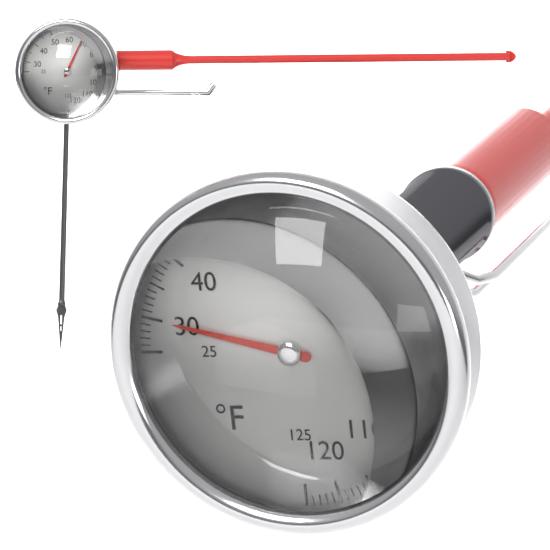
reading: 30 °F
